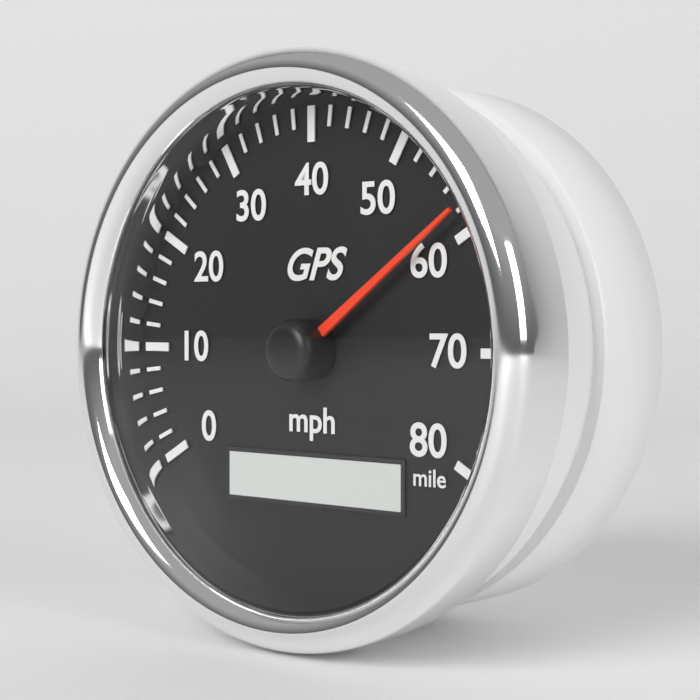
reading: 58 mph
